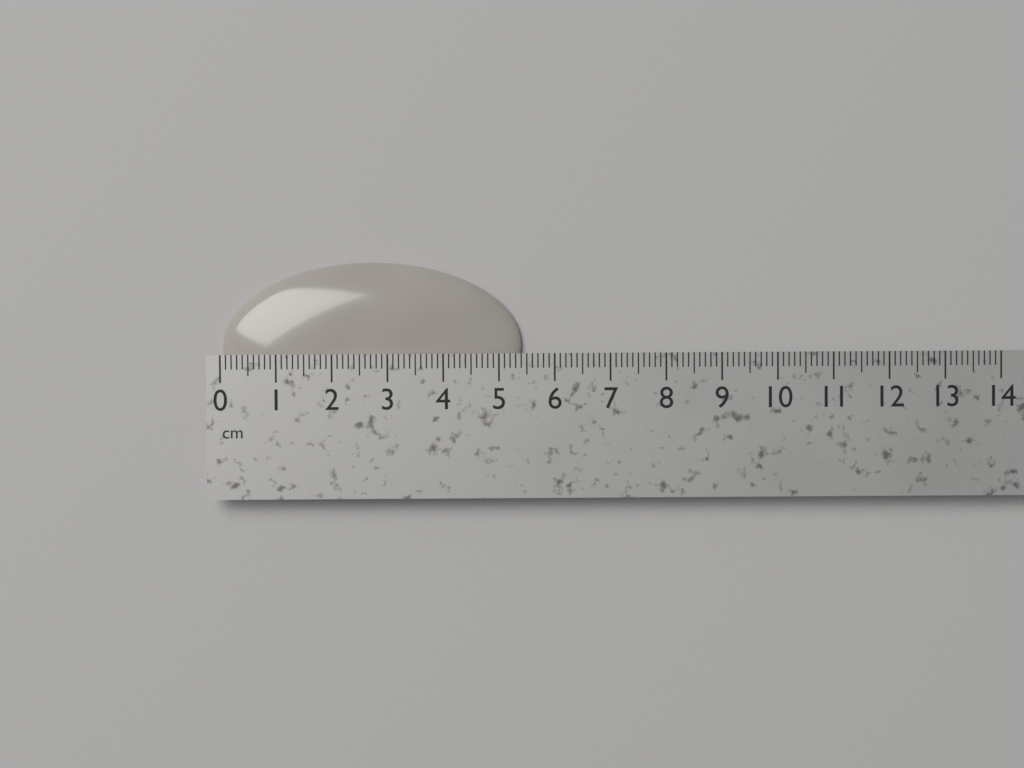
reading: 5.4 cm
